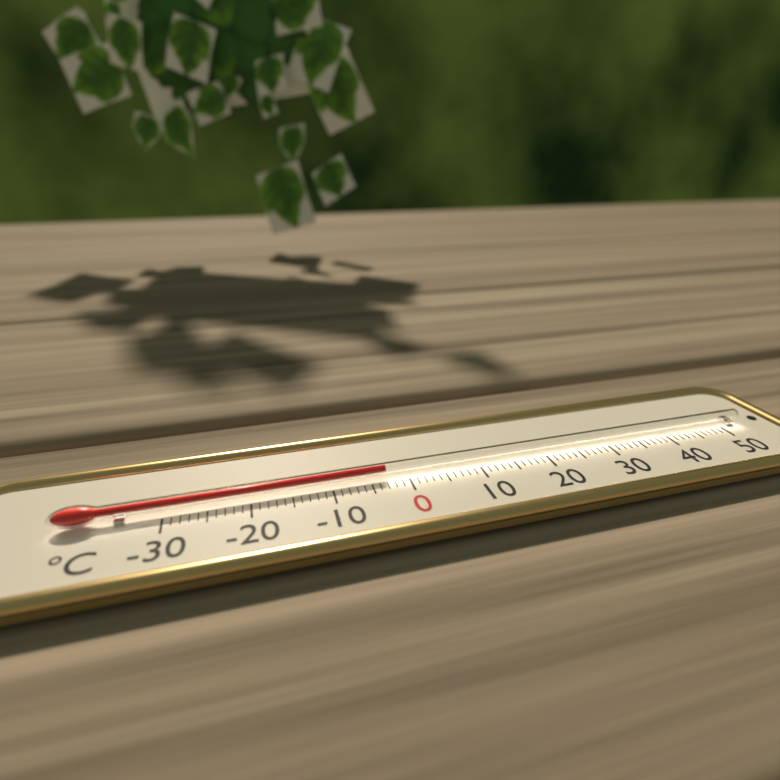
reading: -3 °C
